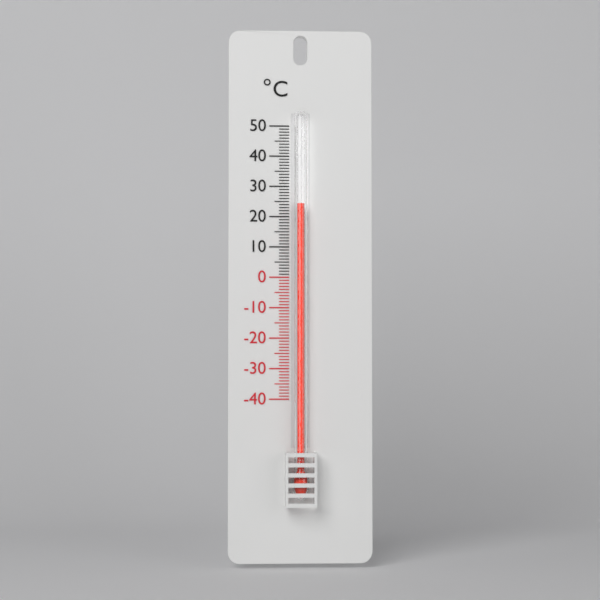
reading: 24 °C
